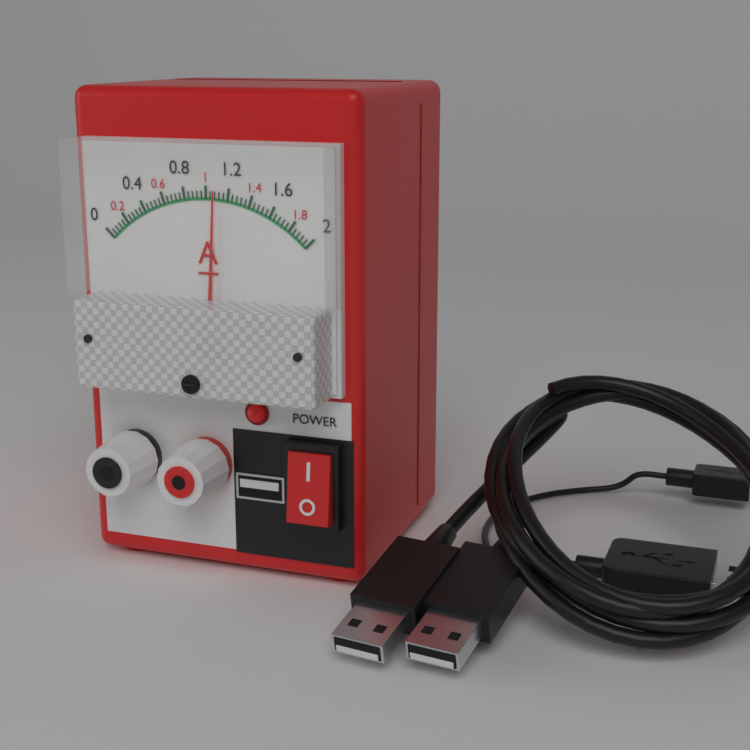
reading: 1.08 A
